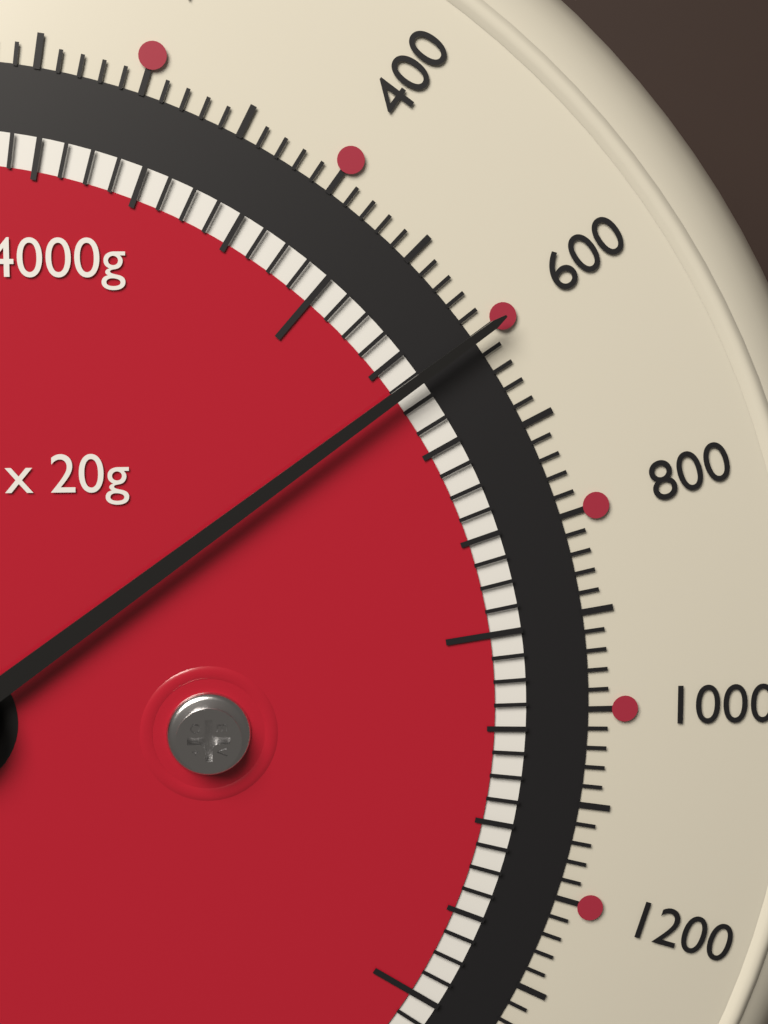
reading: 600 g
